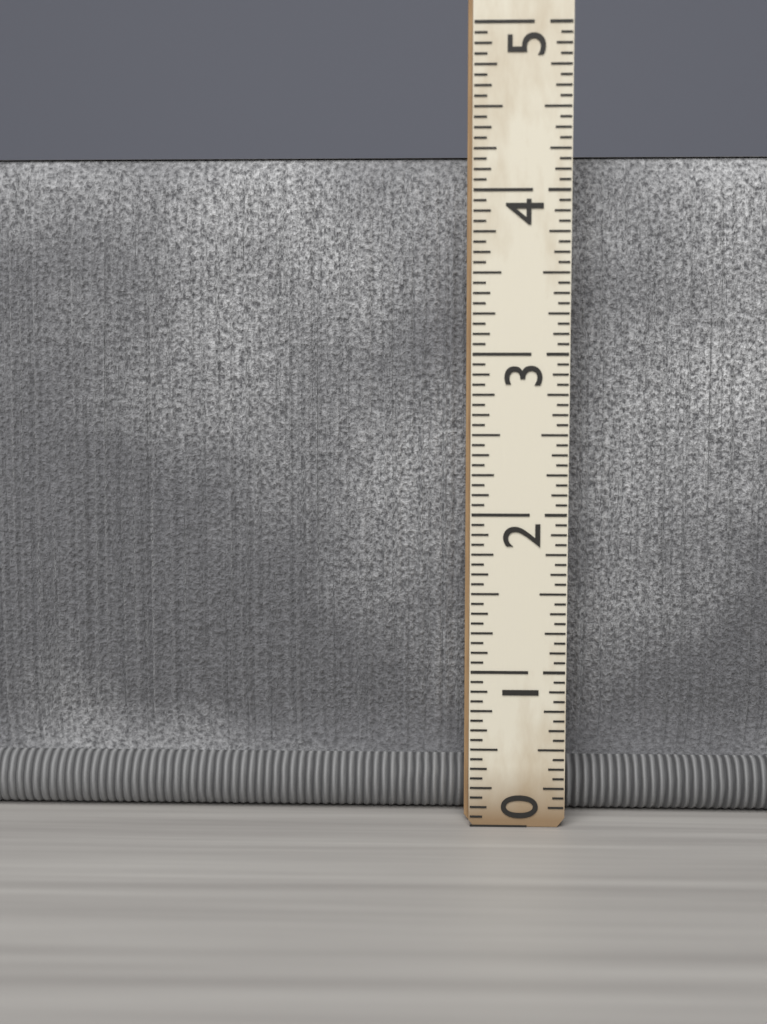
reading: 4.2500 (no unit)
